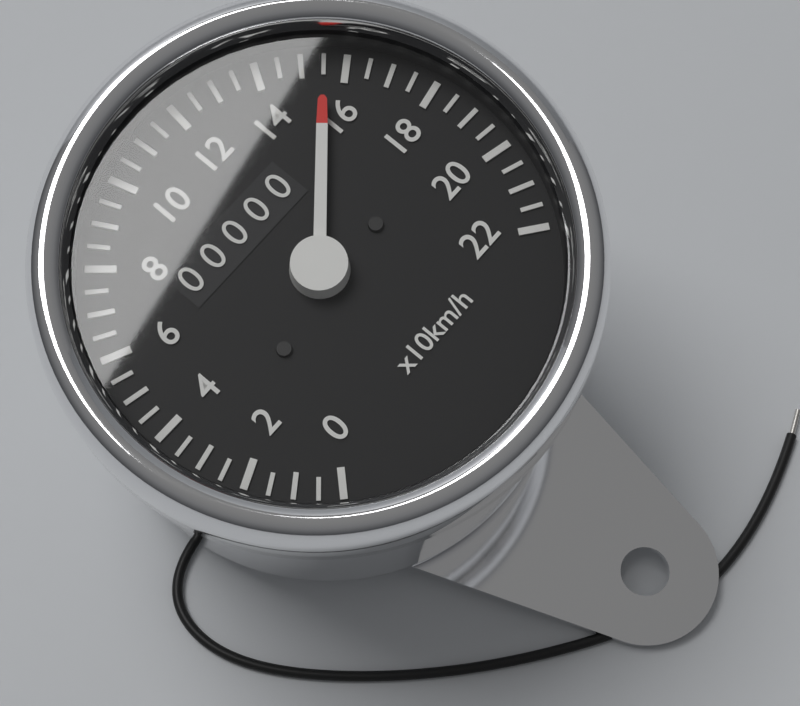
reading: 155 km/h
